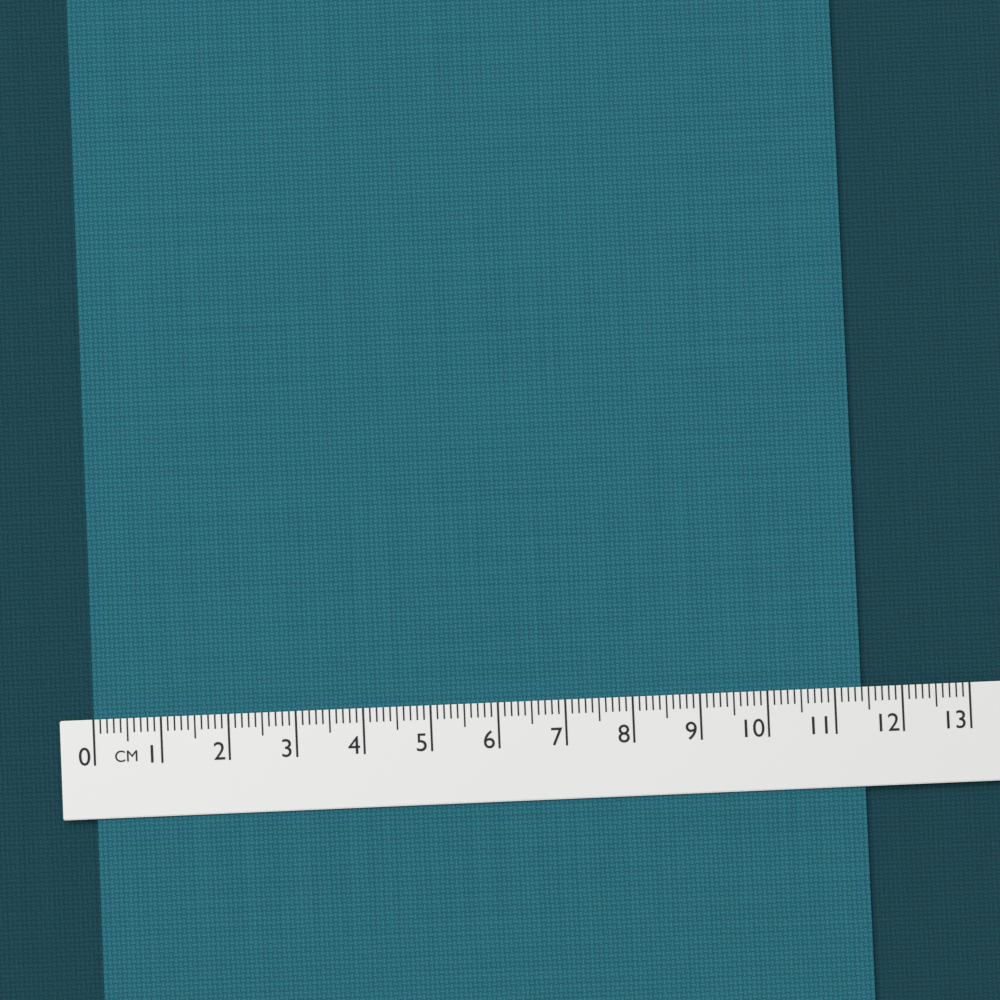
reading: 11.4 cm
